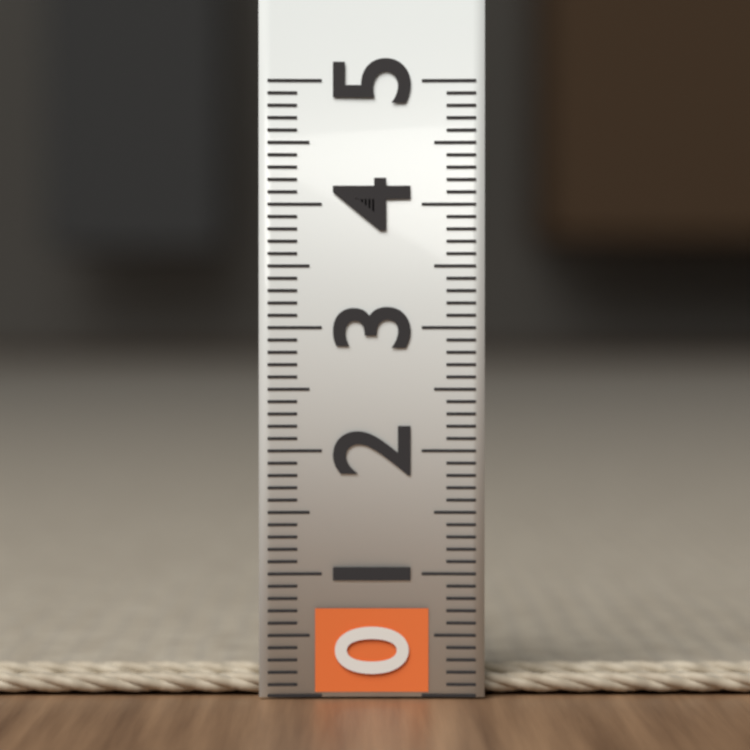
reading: 0.2 (no unit)
